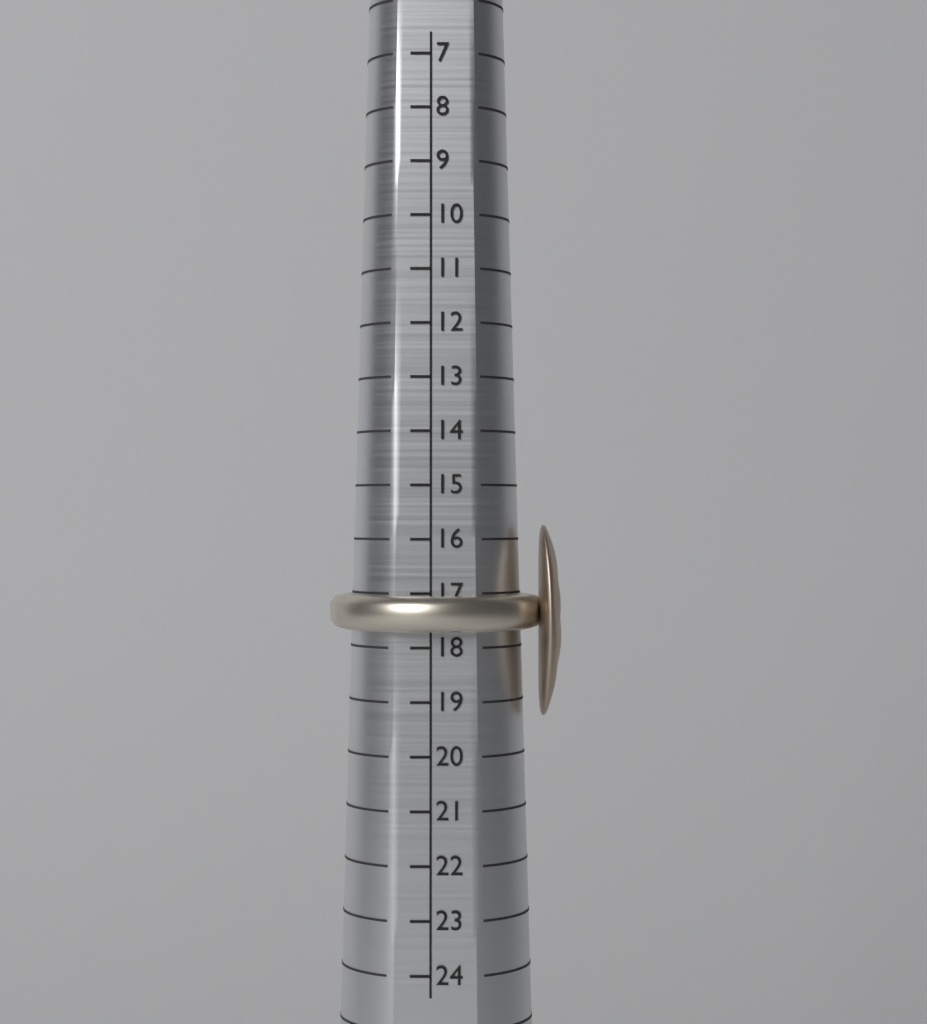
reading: 17.7 (no unit)
